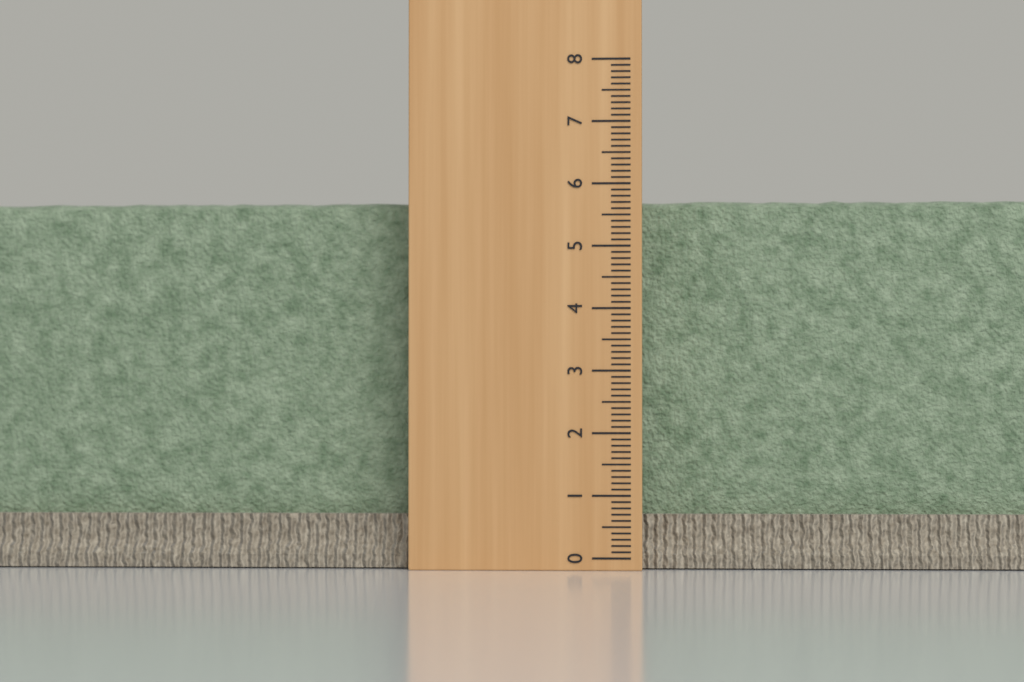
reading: 5.8 (no unit)
